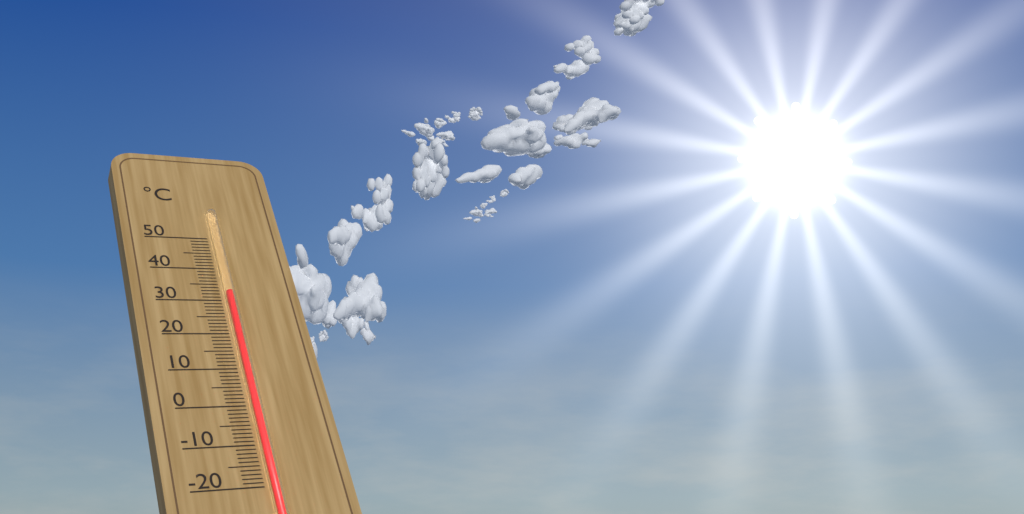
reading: 32 °C
